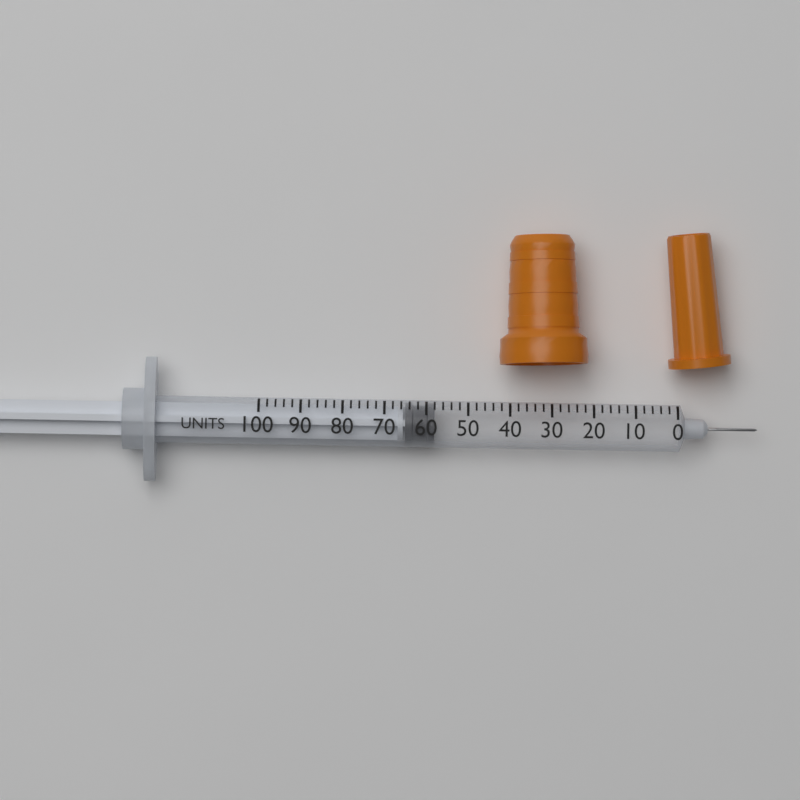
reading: 58 units
